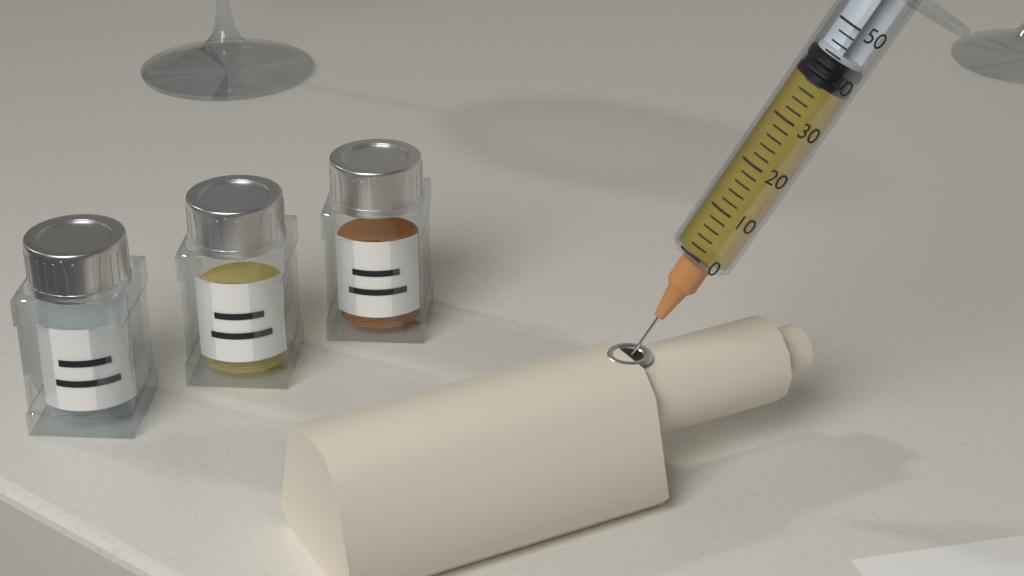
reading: 38 (no unit)
